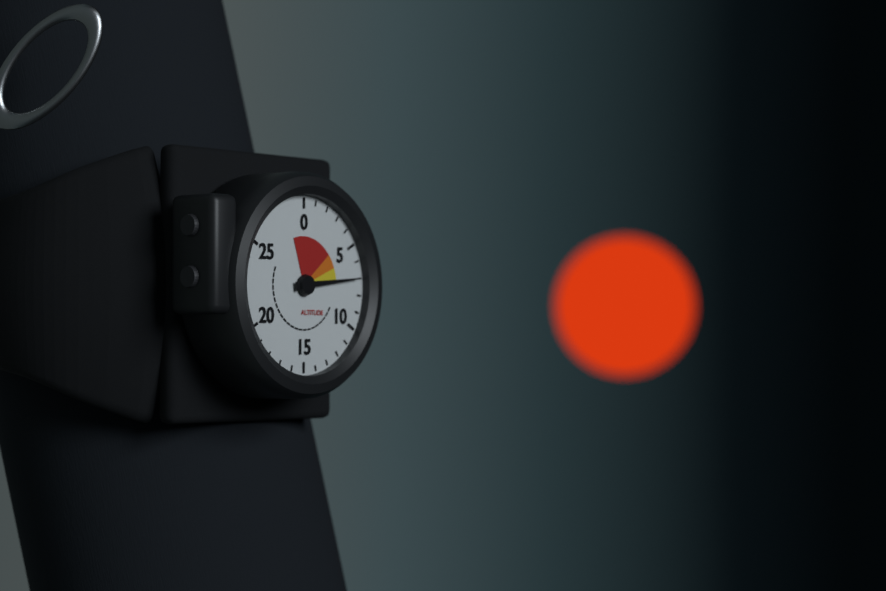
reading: 7 (no unit)
